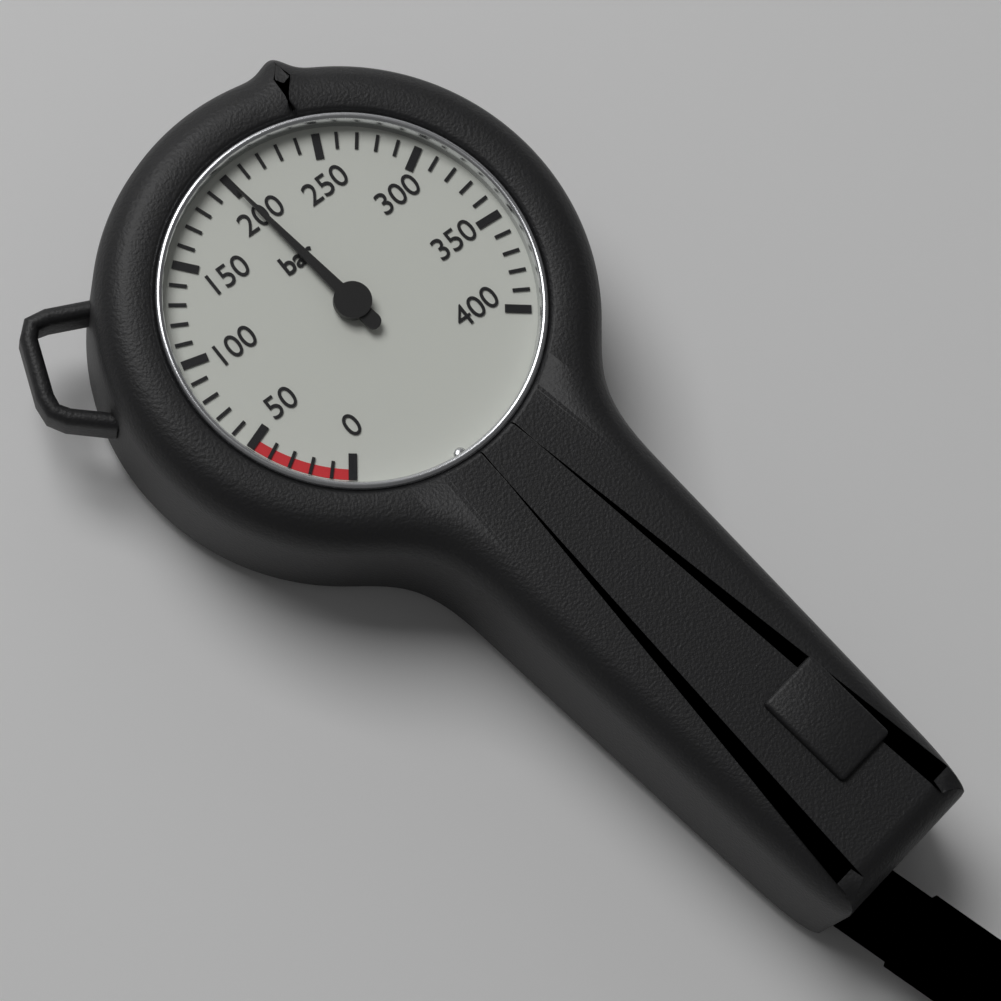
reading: 200 bar
